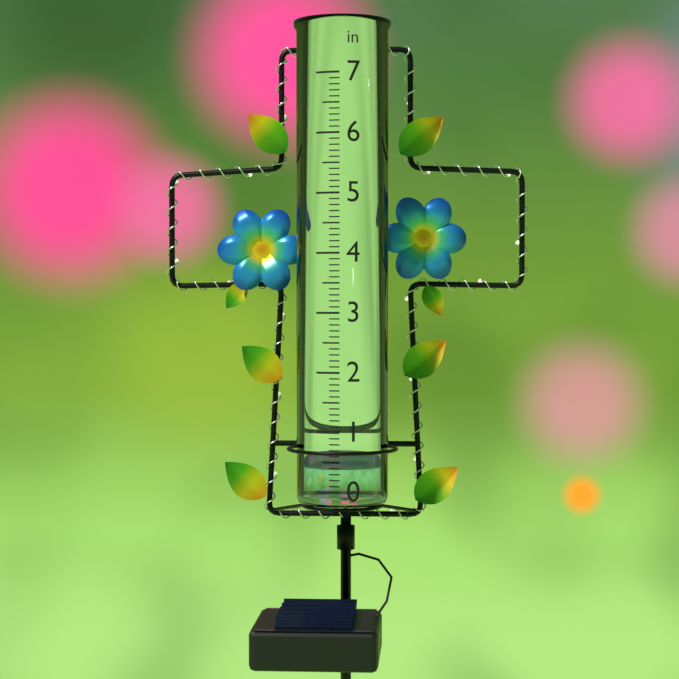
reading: 0.4 in
